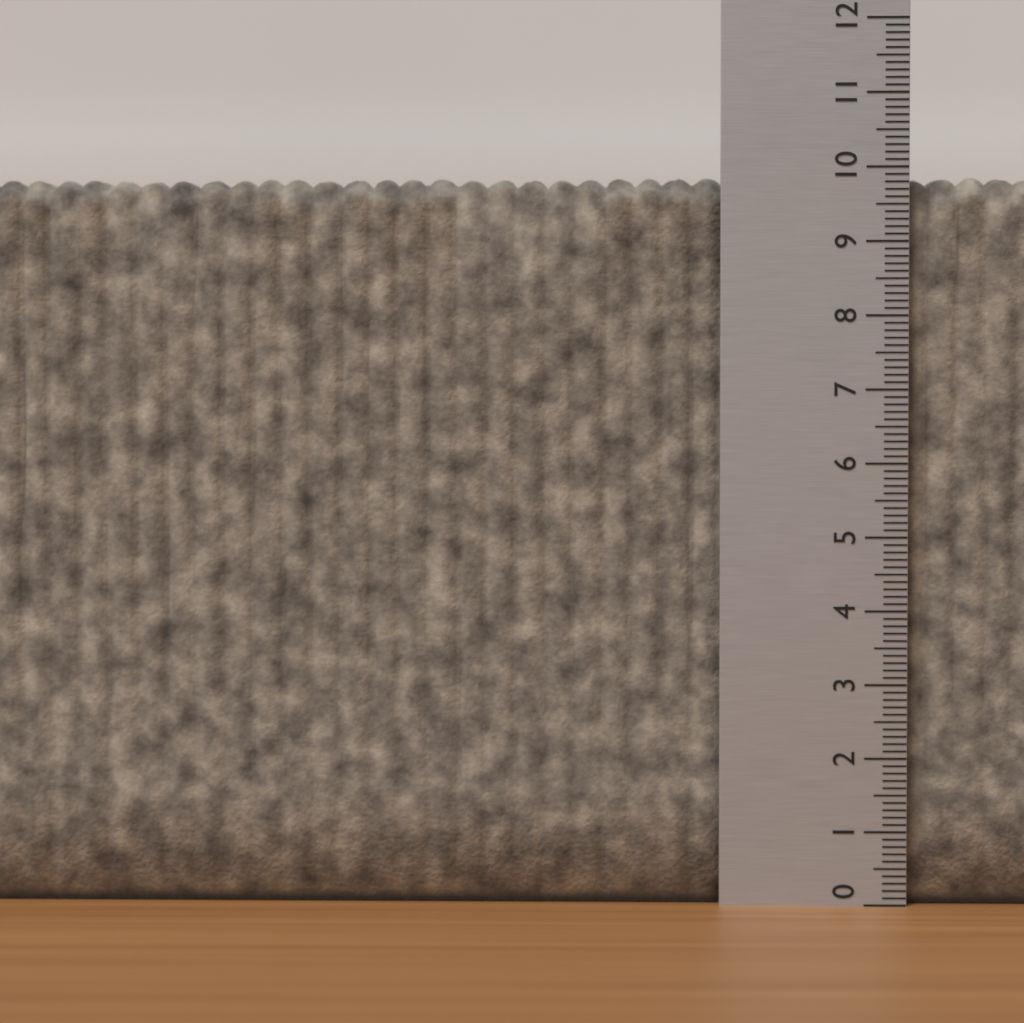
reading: 9.9 (no unit)
